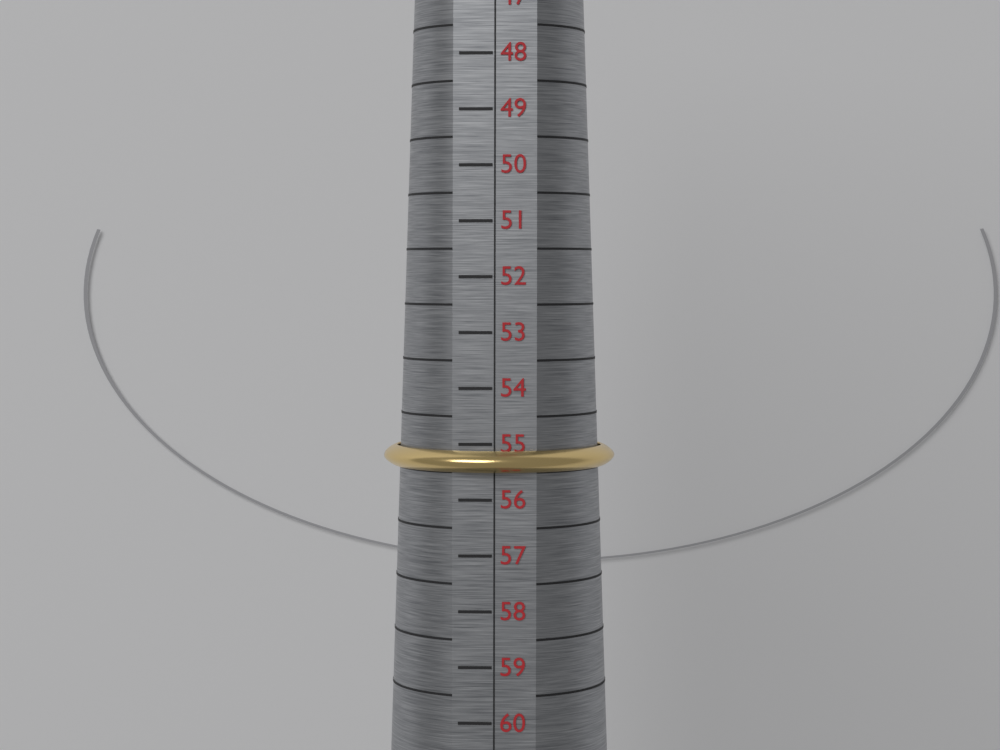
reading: 55.5 (no unit)
